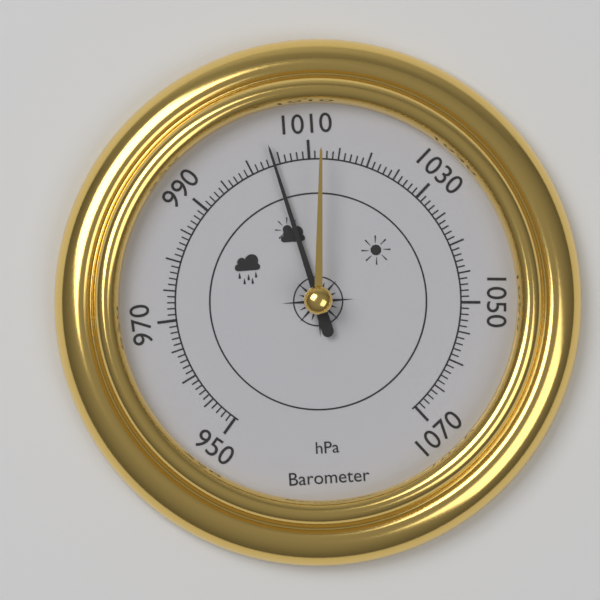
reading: 1004 hPa
